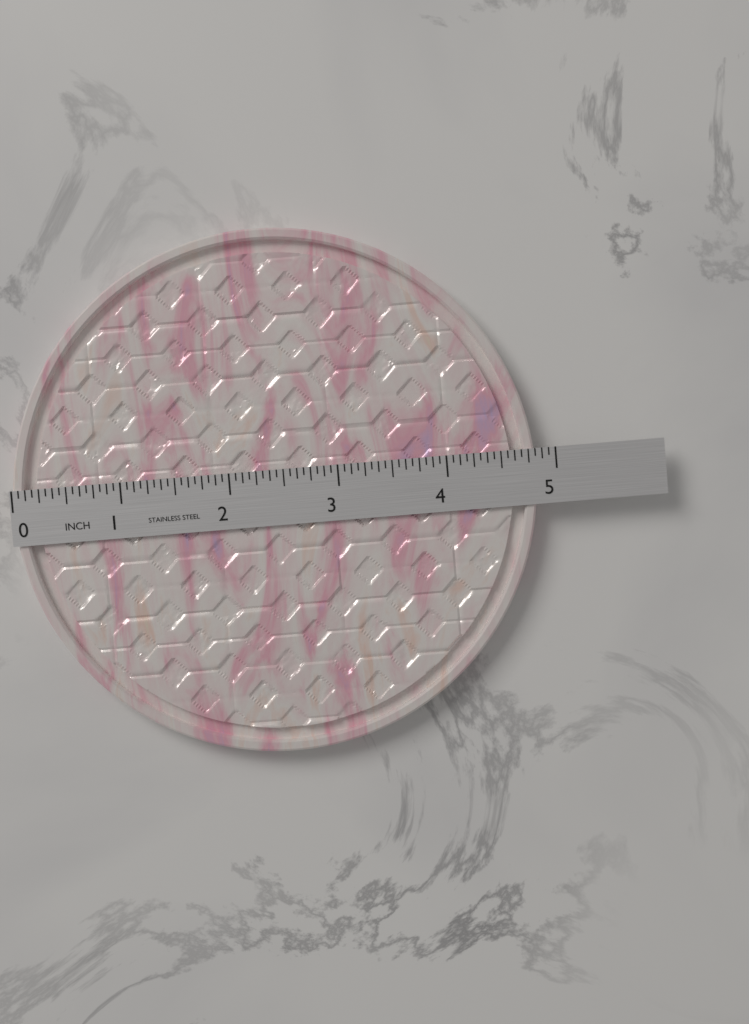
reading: 4.8125 in
